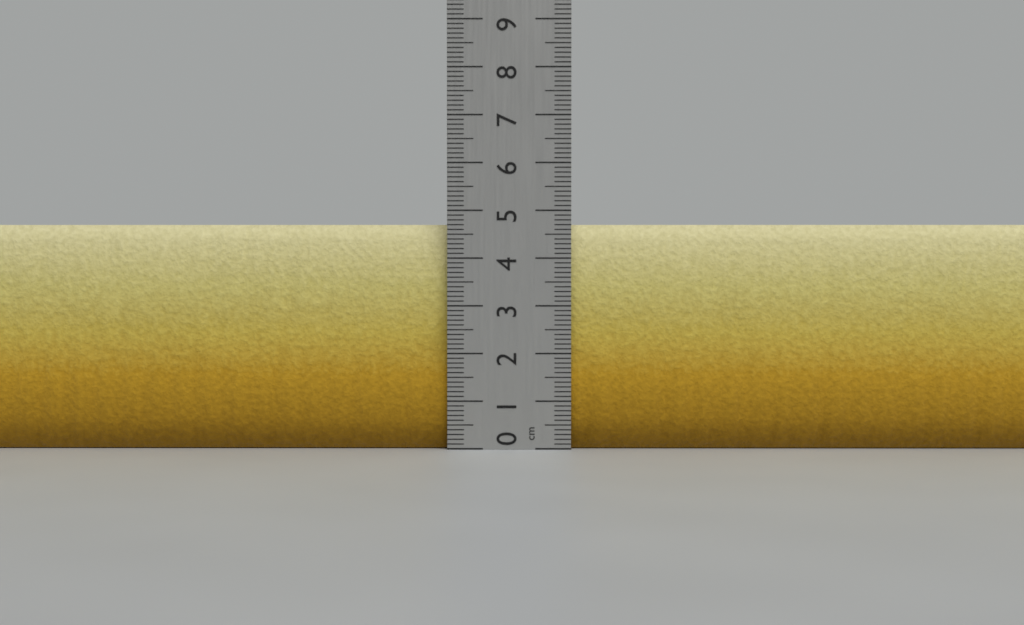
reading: 4.7 cm
